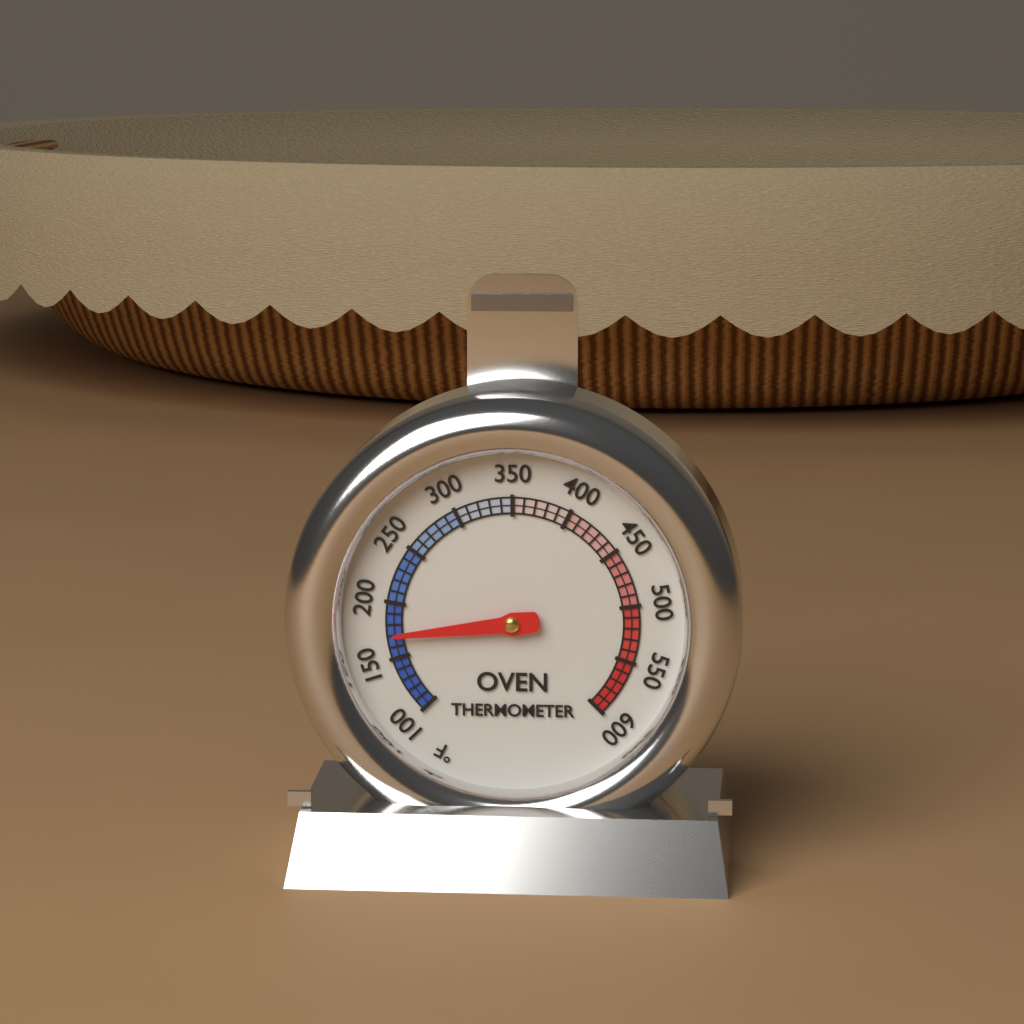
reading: 170 °F
